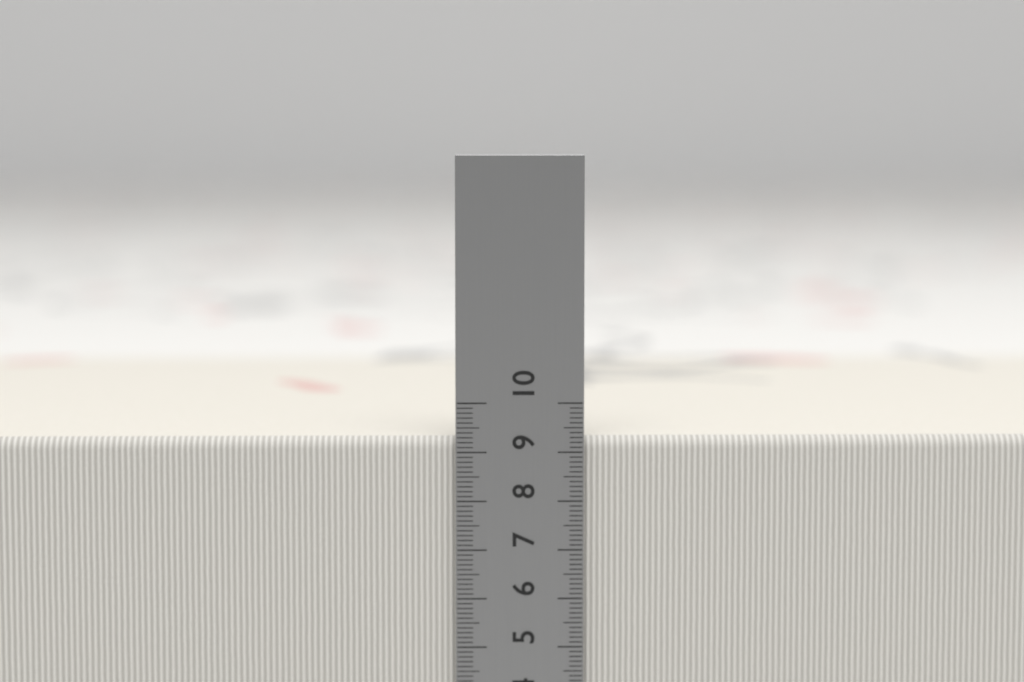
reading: 9.3 cm
